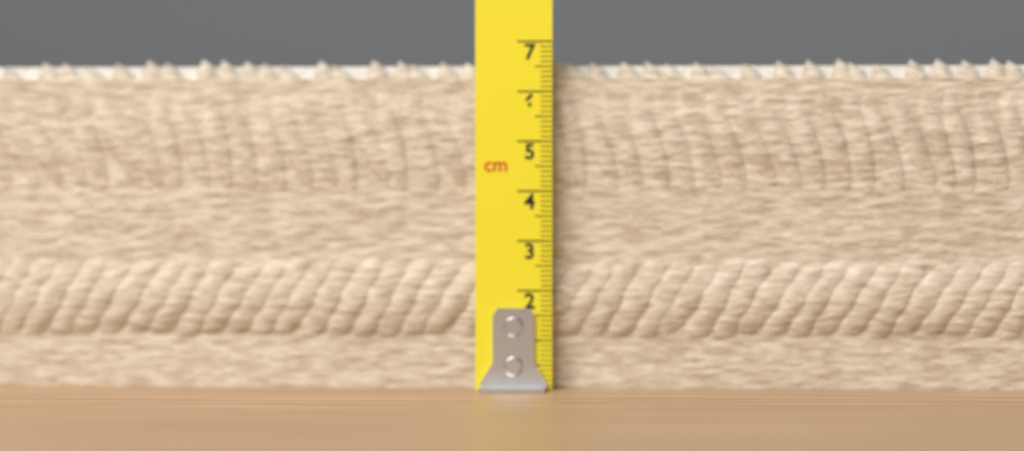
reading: 6.7 cm
